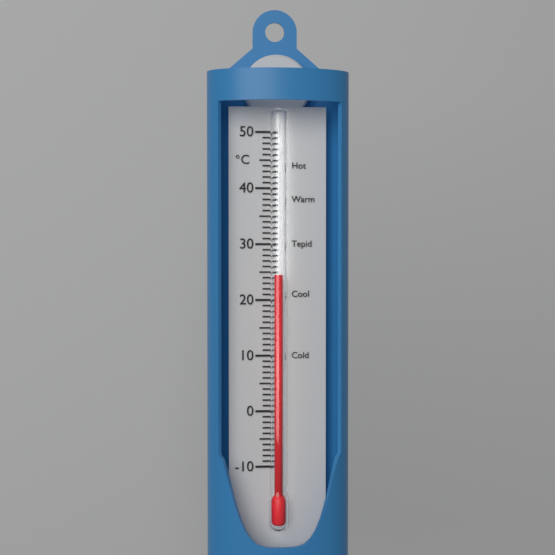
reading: 24.5 °C
